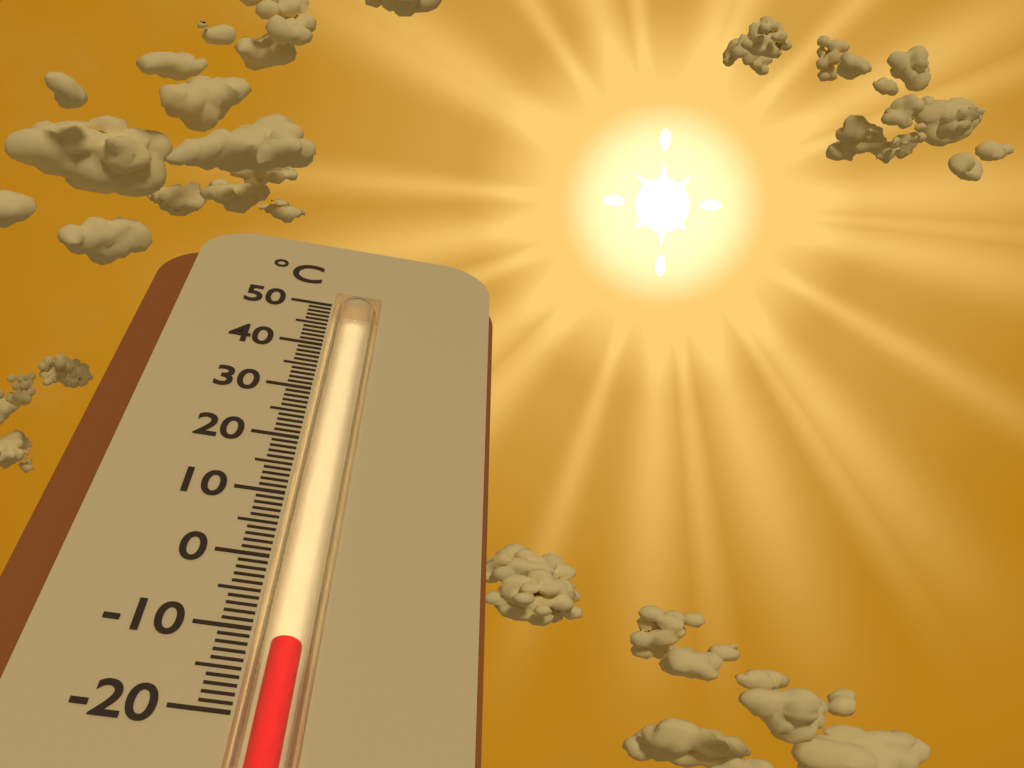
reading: -11 °C
